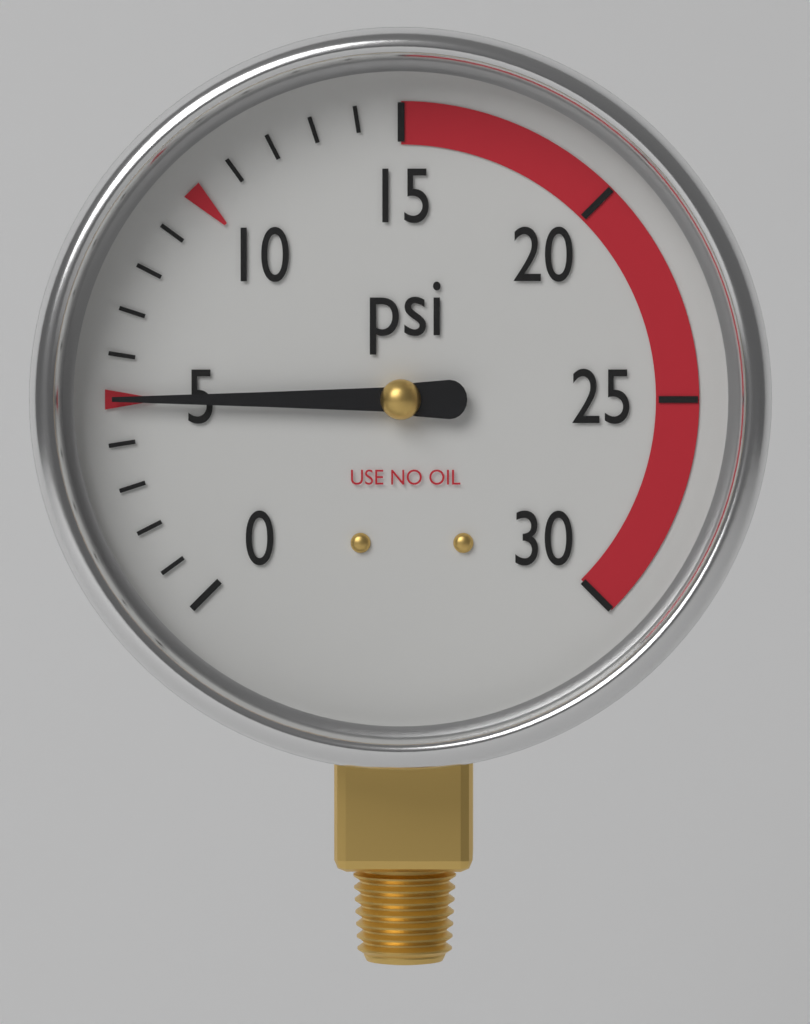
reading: 5 psi
